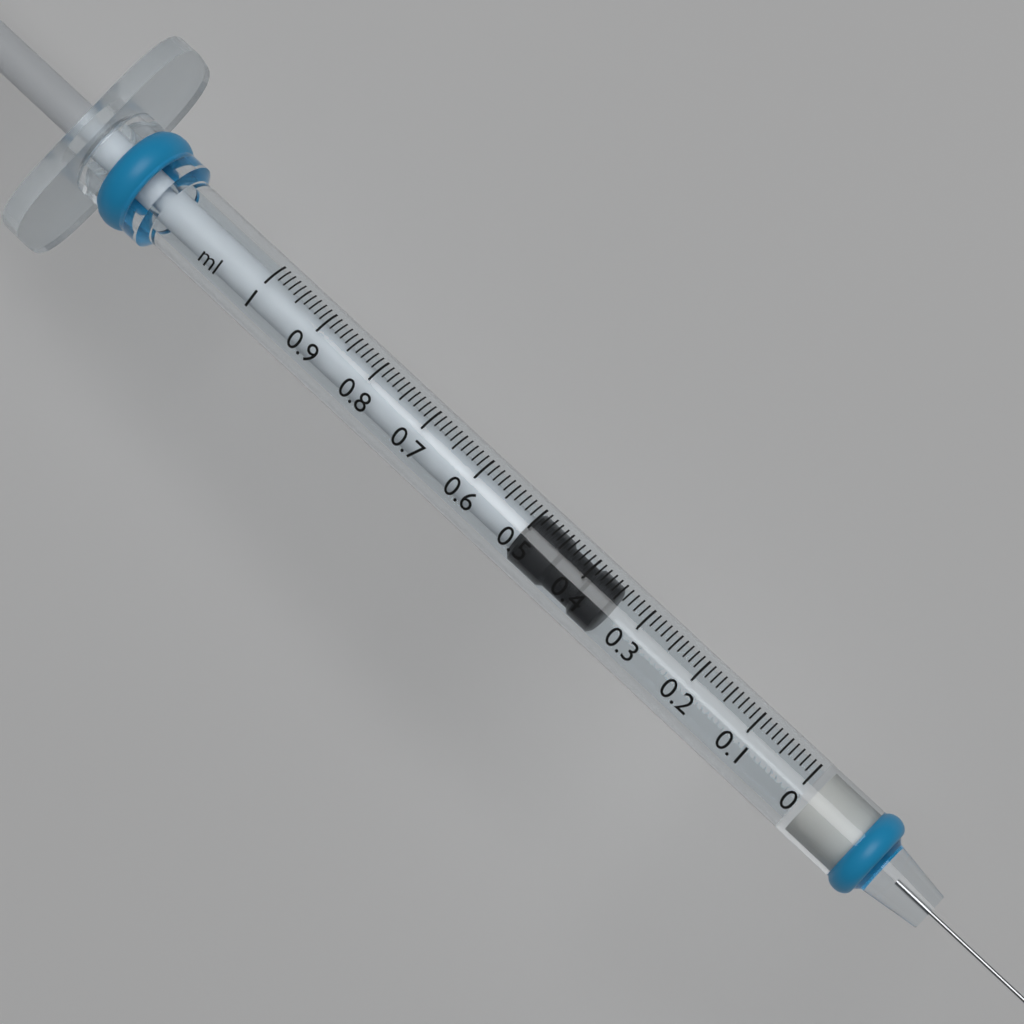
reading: 0.35 ml
